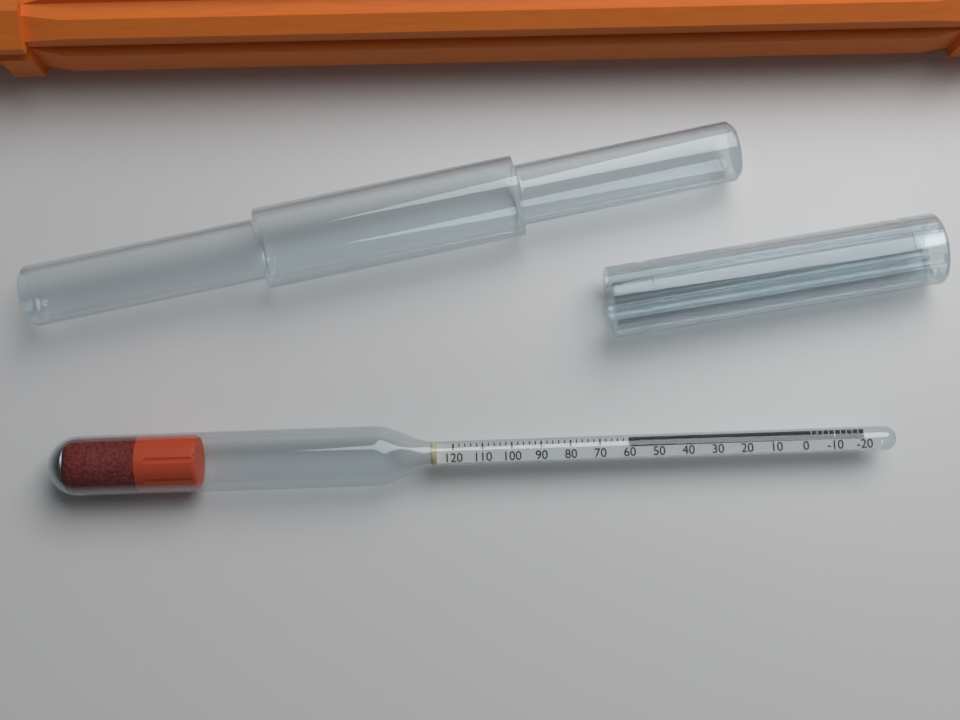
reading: 60 (no unit)
